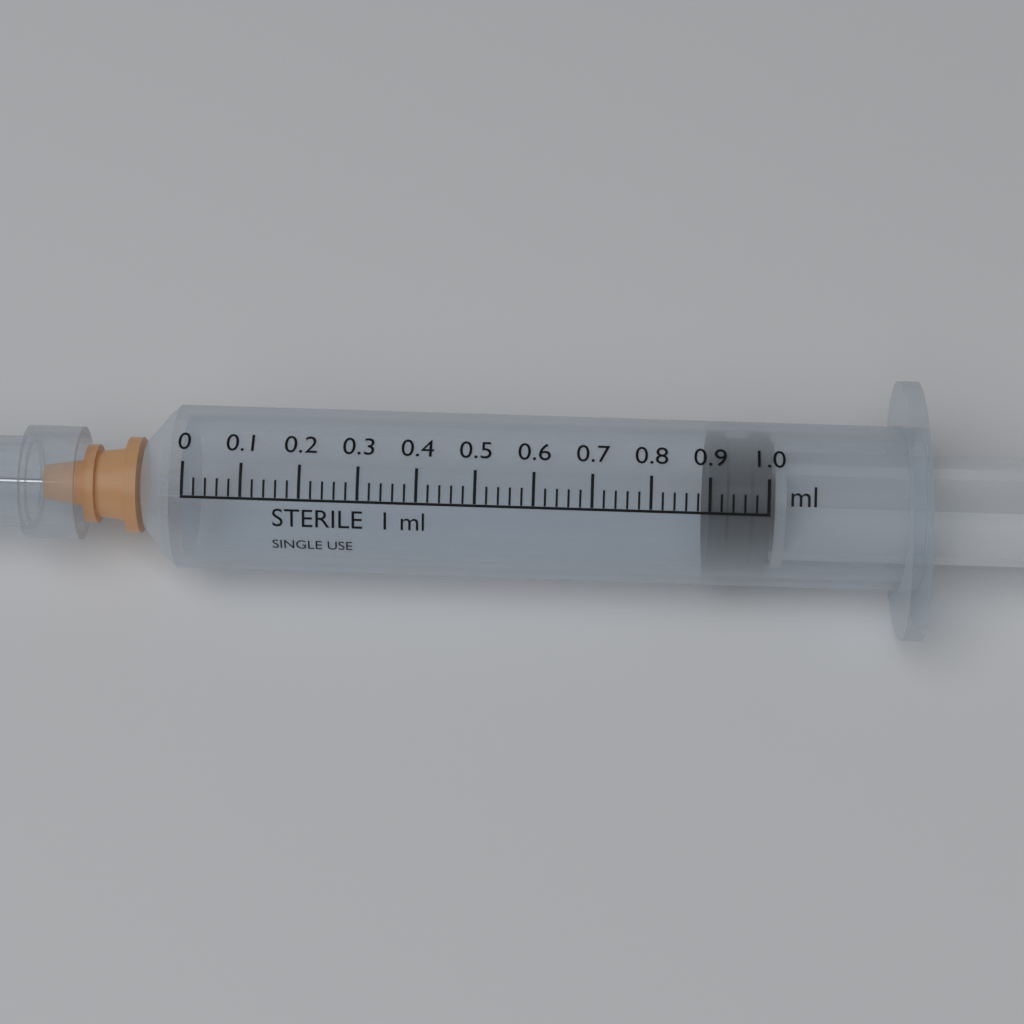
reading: 0.90 ml
